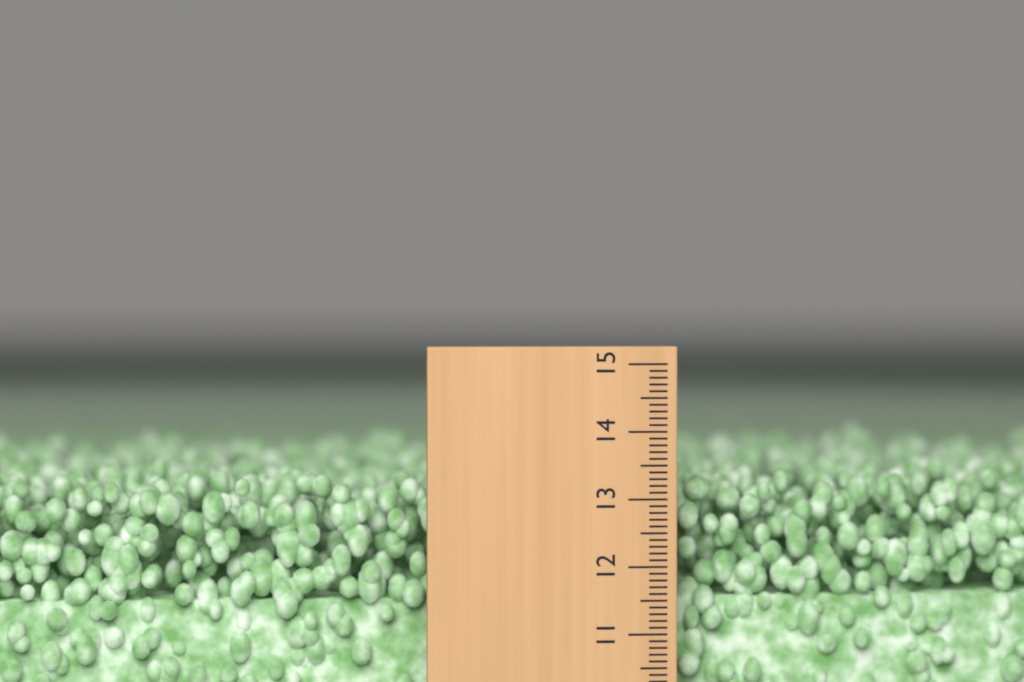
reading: 13.3 (no unit)
